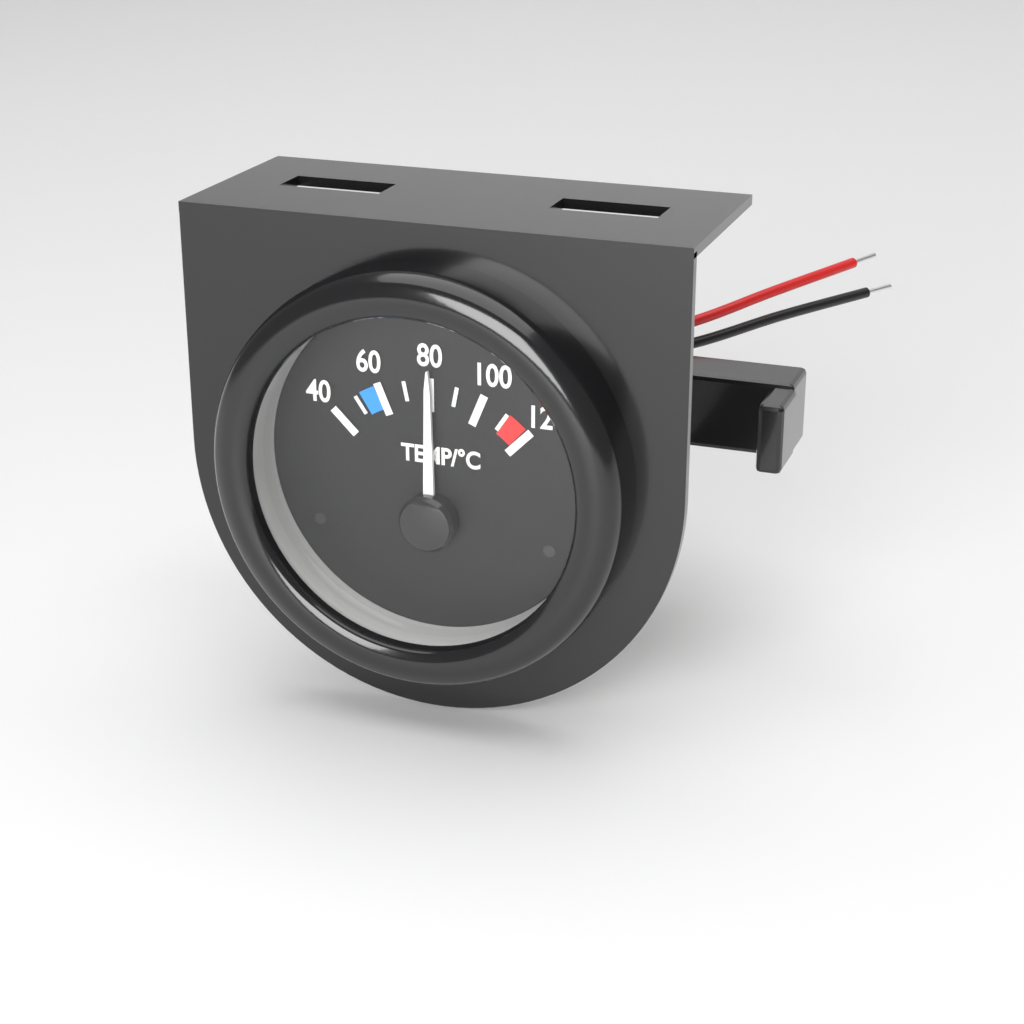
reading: 80 °C
